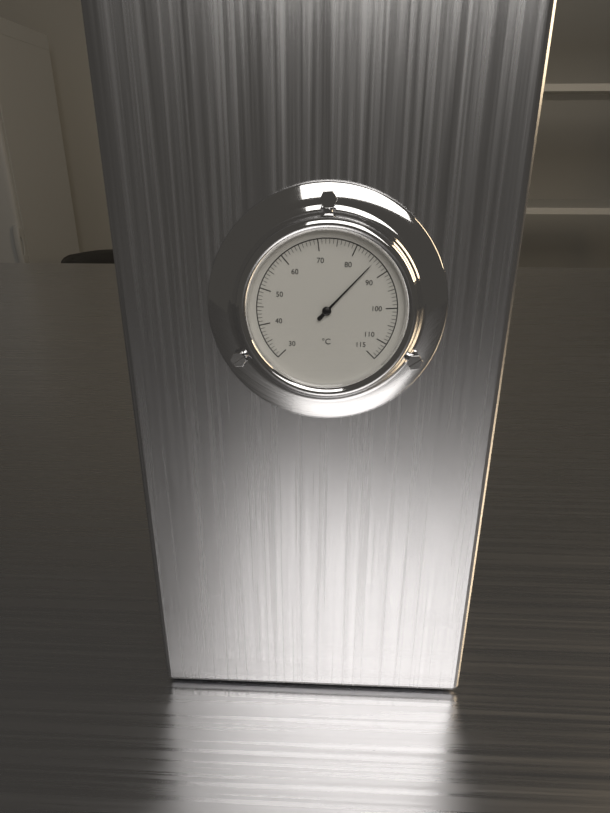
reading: 86 °C
